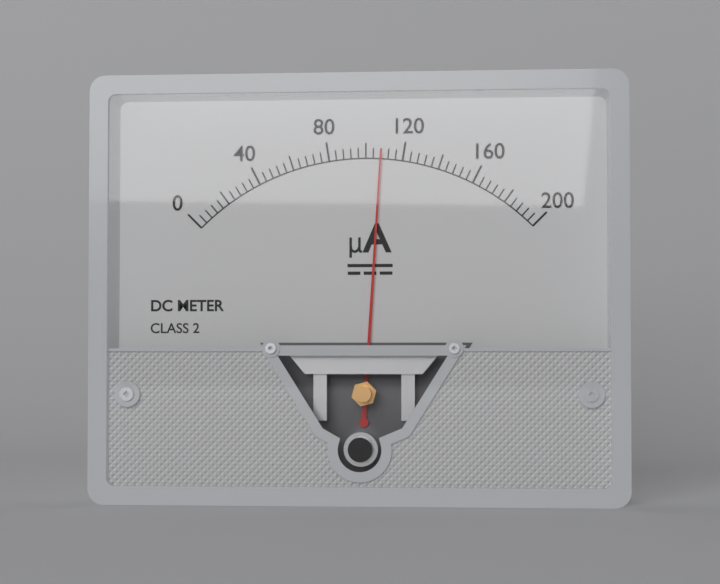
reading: 108 µA
